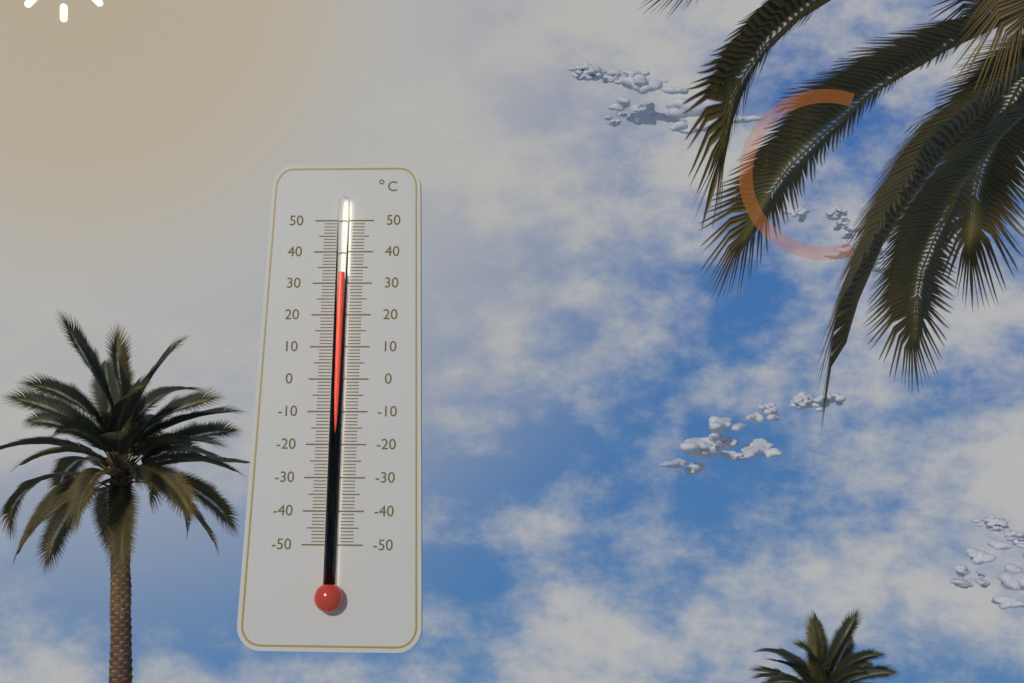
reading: 33 °C
